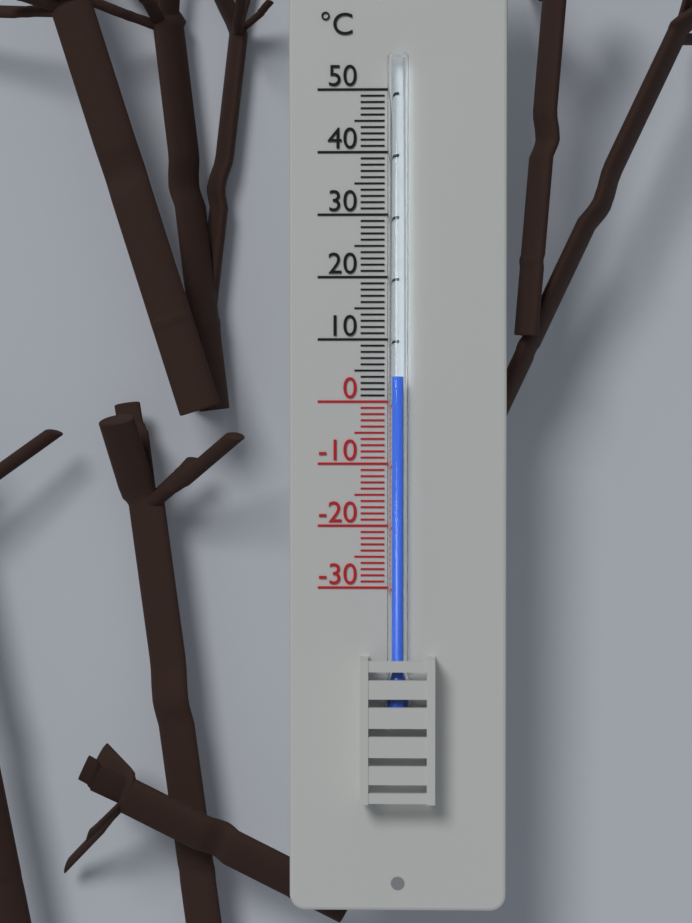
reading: 4 °C
